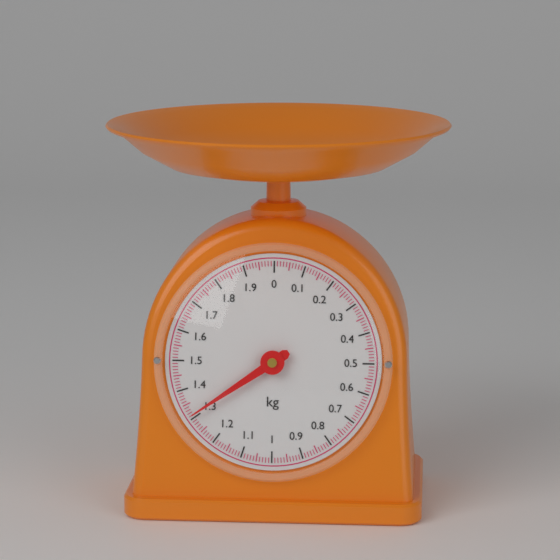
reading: 1.31 kg
